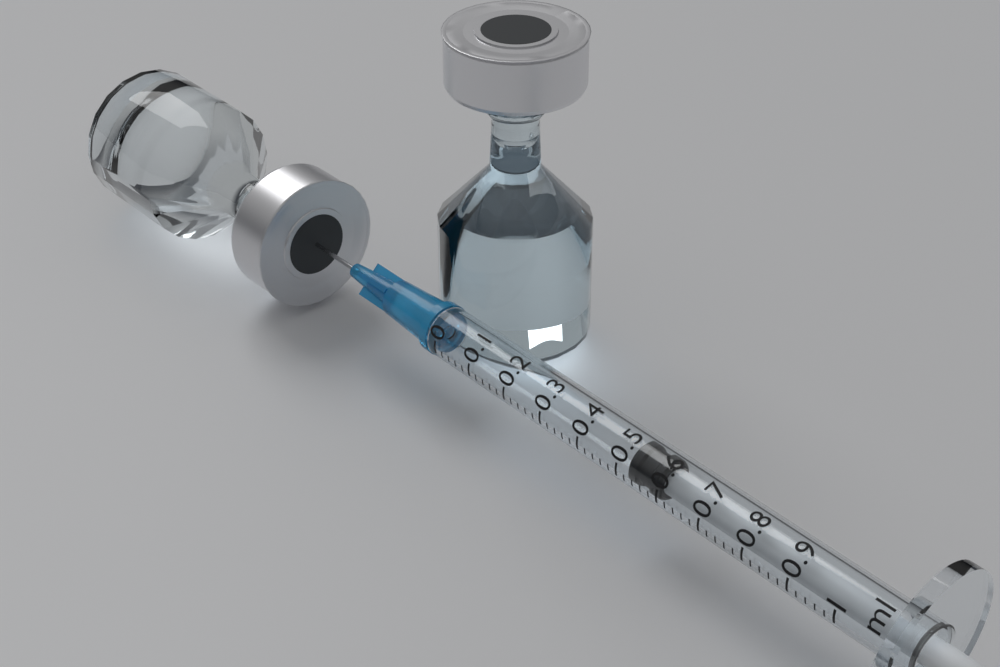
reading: 0.52 ml
